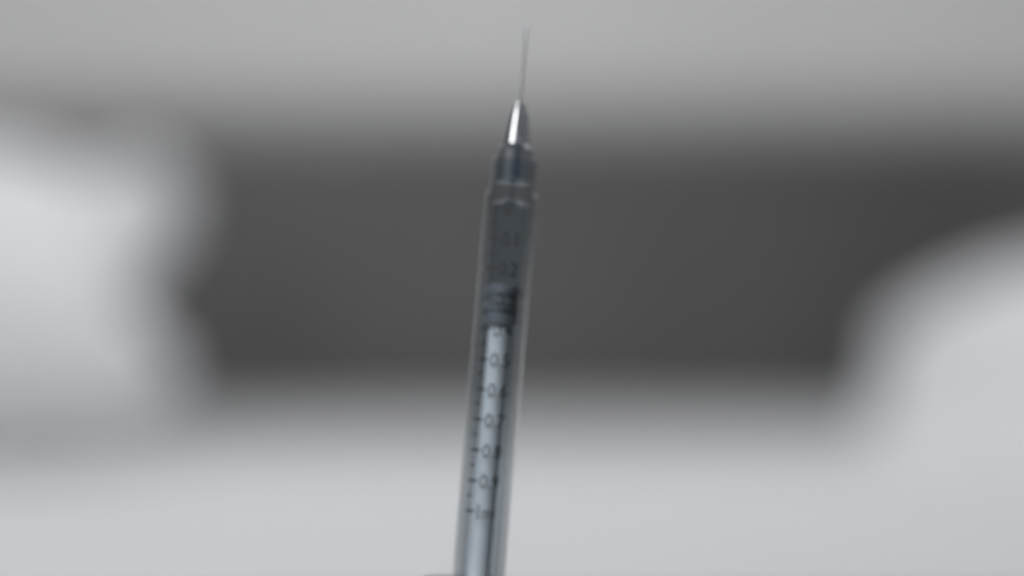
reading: 0.25 ml
